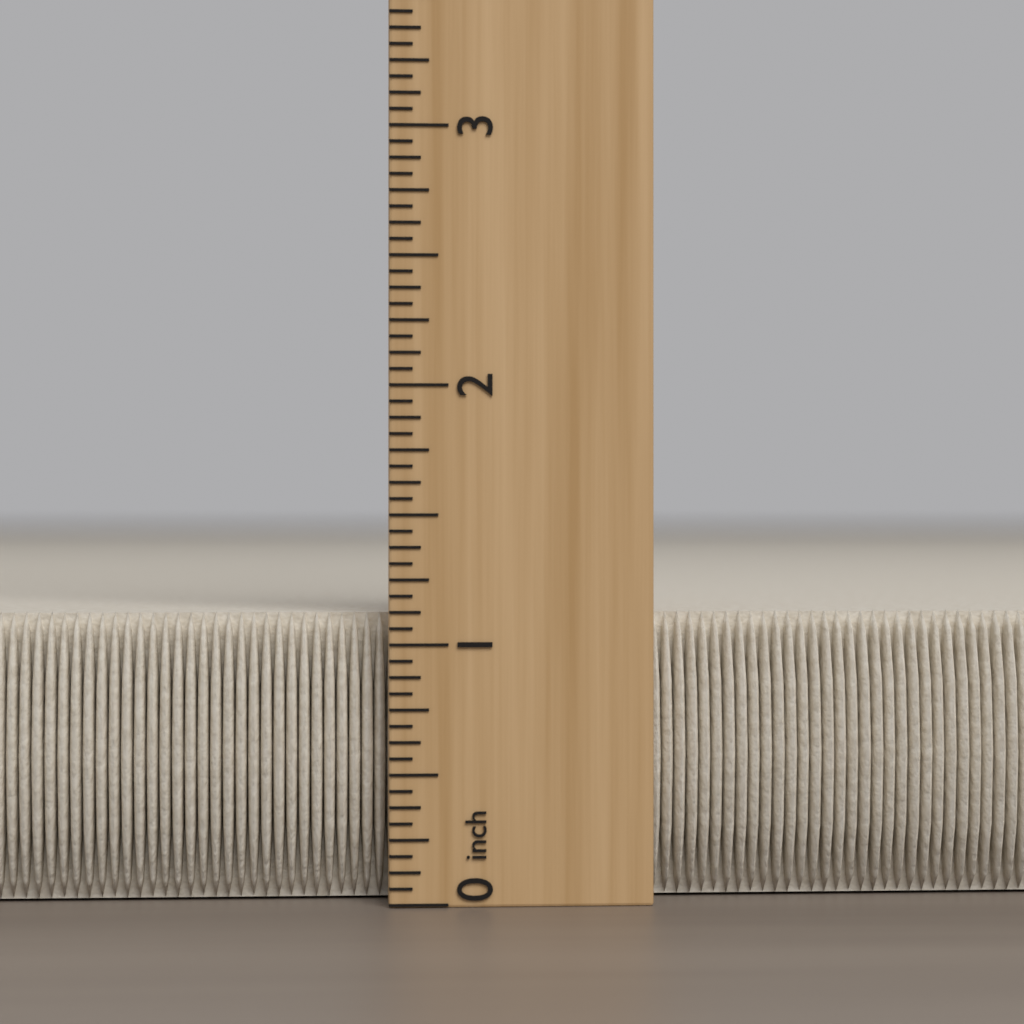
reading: 1.1250 inch
